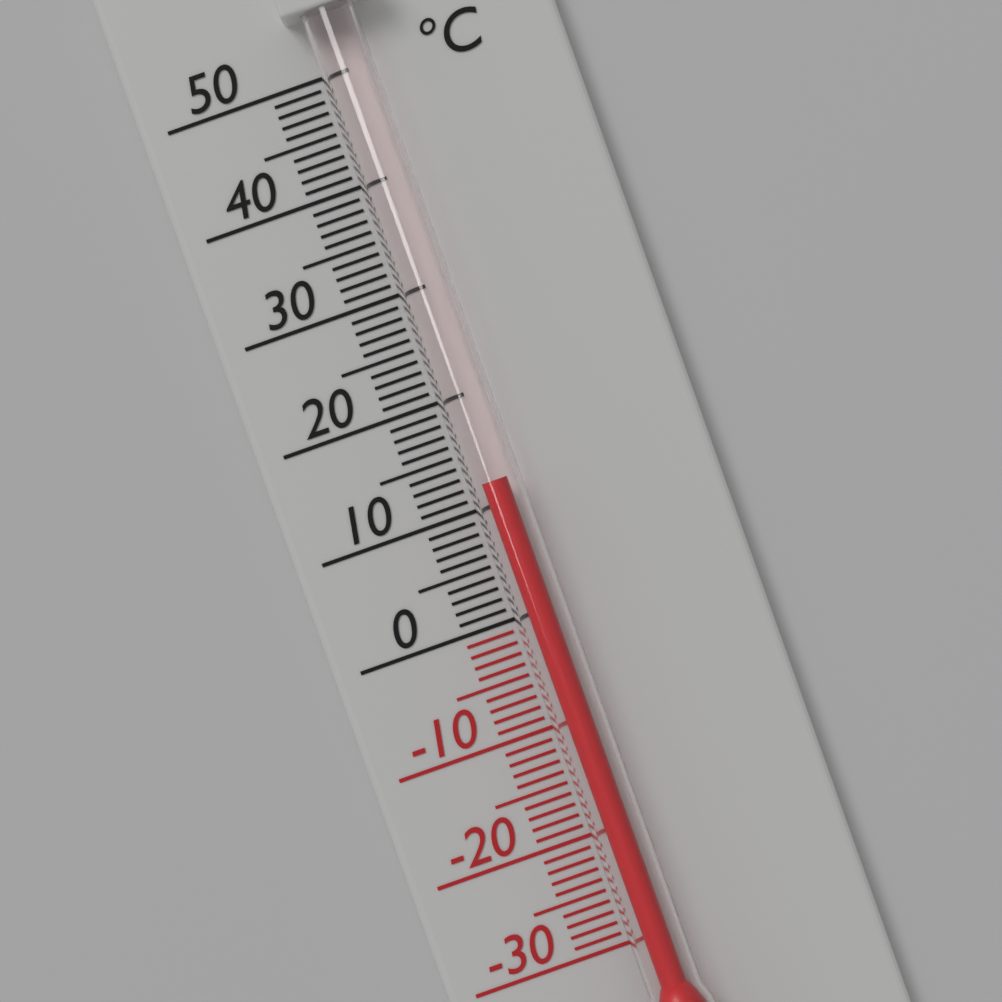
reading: 12 °C
